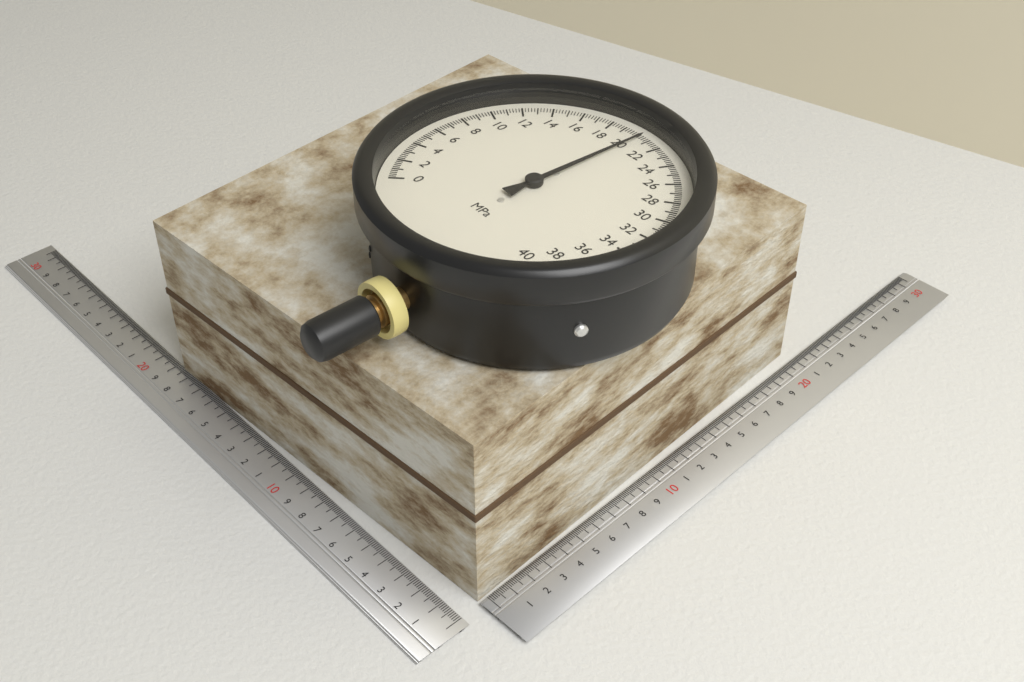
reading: 20.4 MPa
